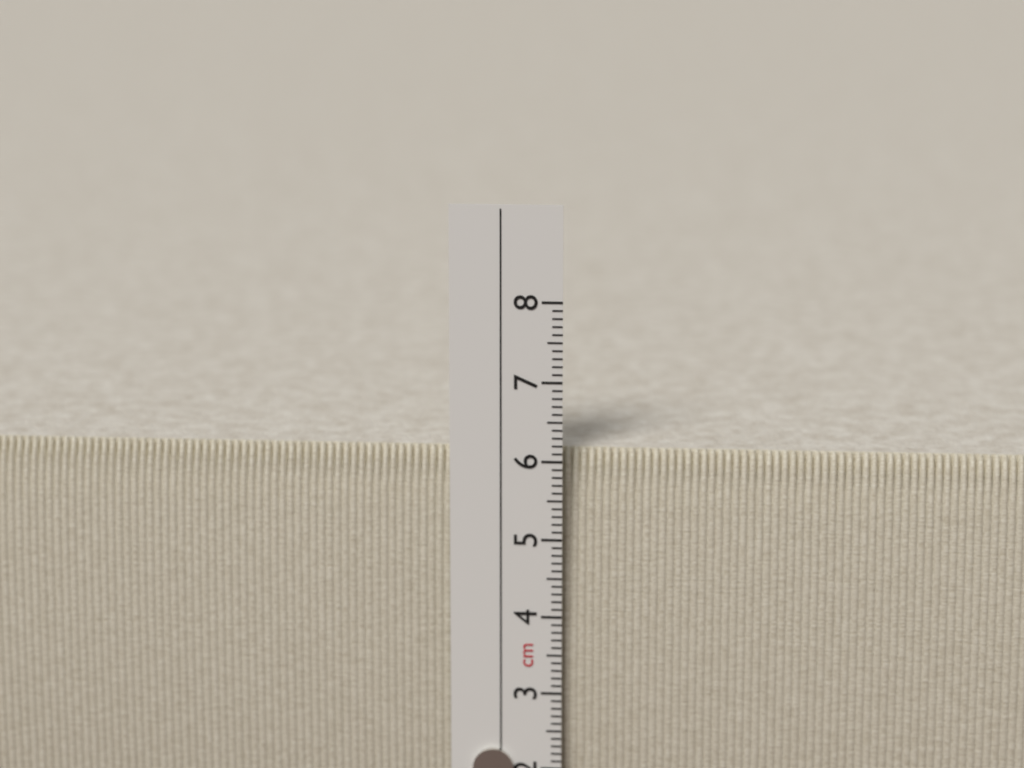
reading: 6.1 cm
